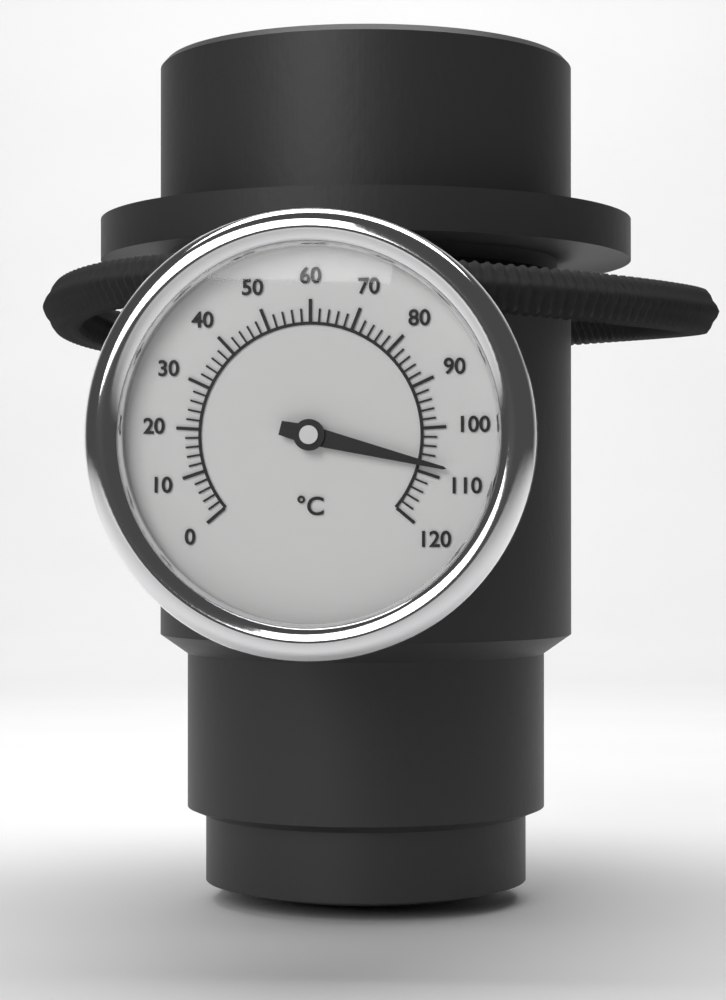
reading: 108 °C
